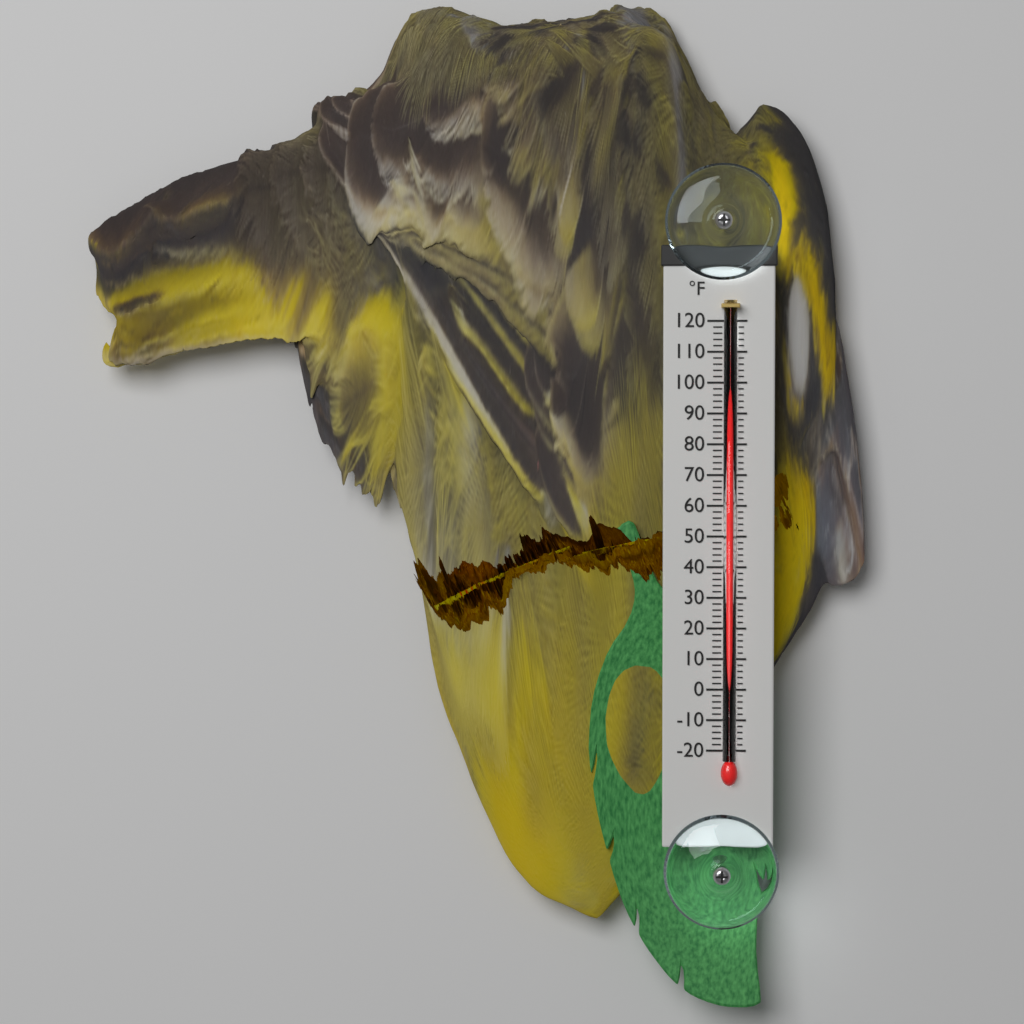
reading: 112 °F
